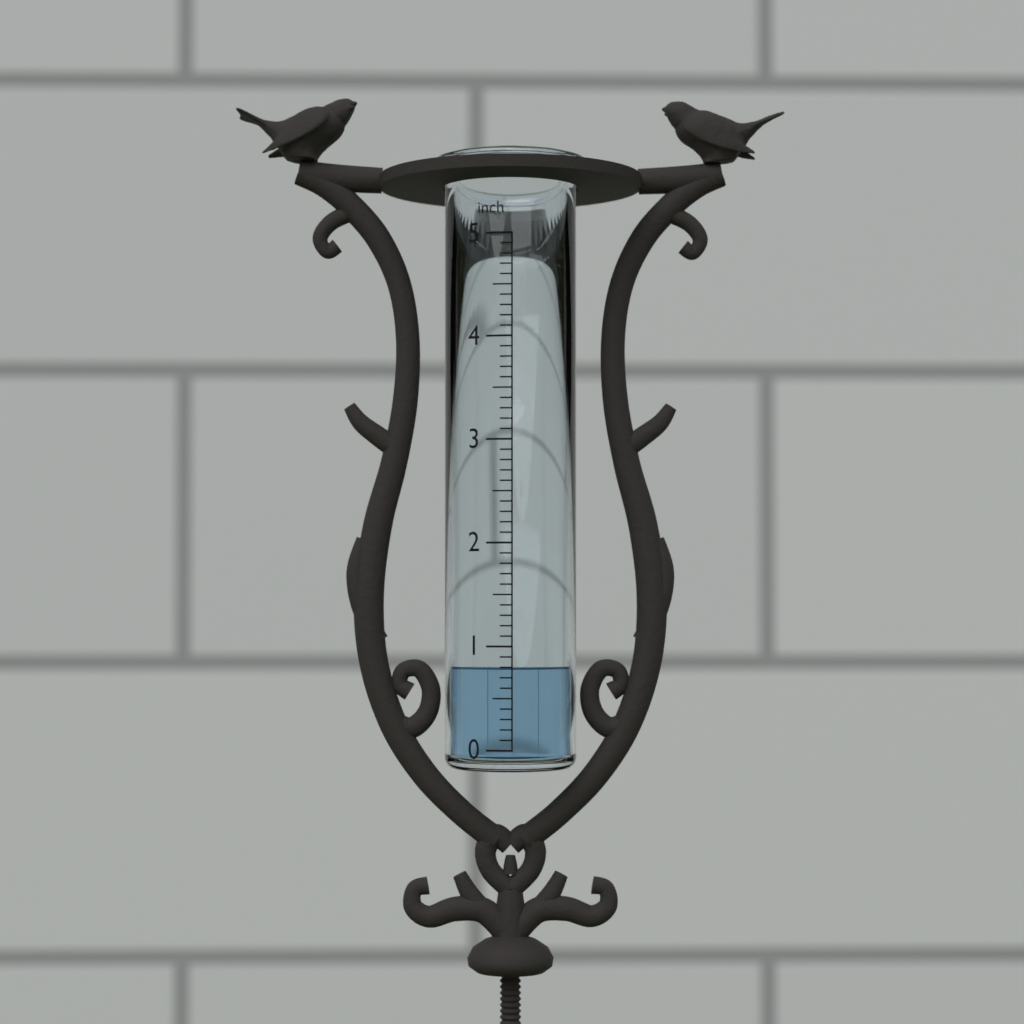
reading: 0.8 inch
